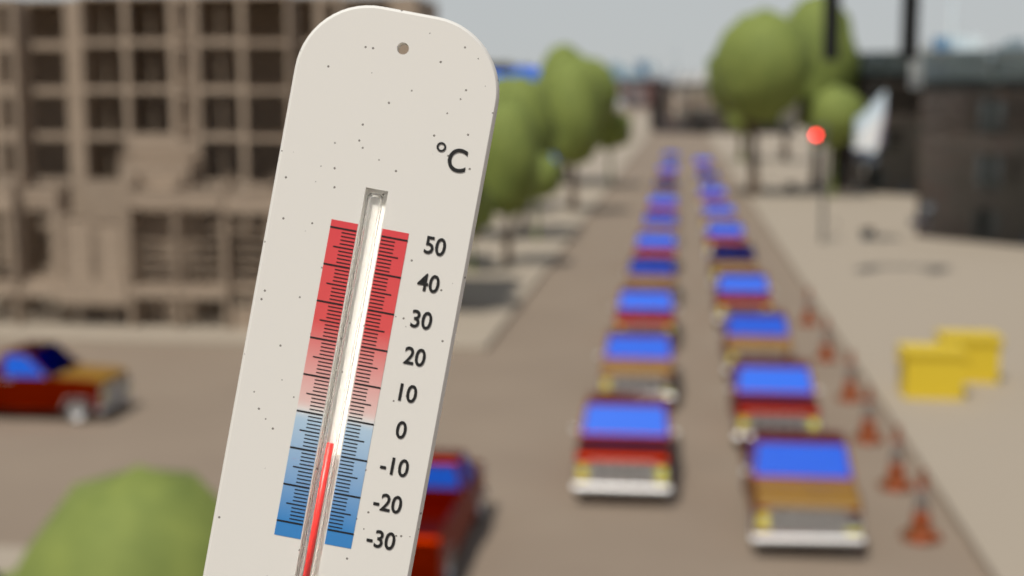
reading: -7 °C
